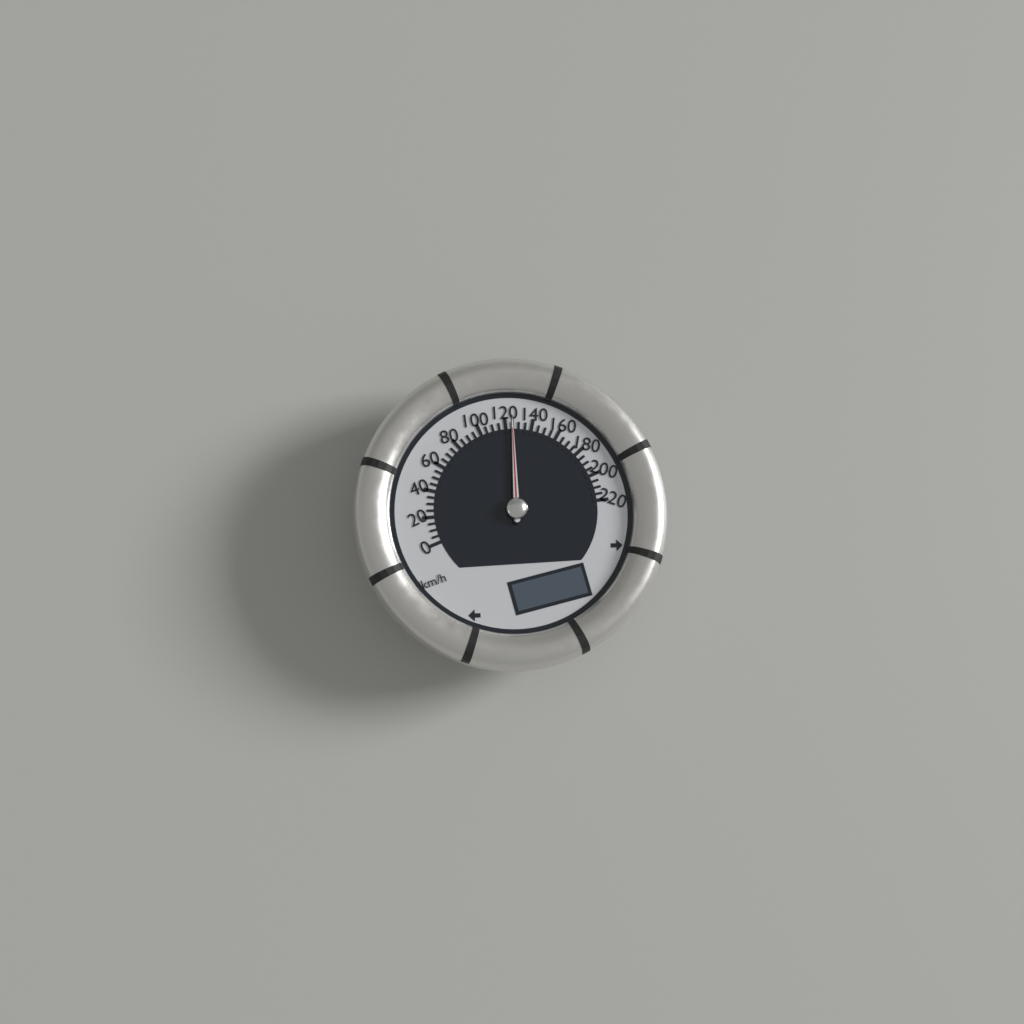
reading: 125 km/h
